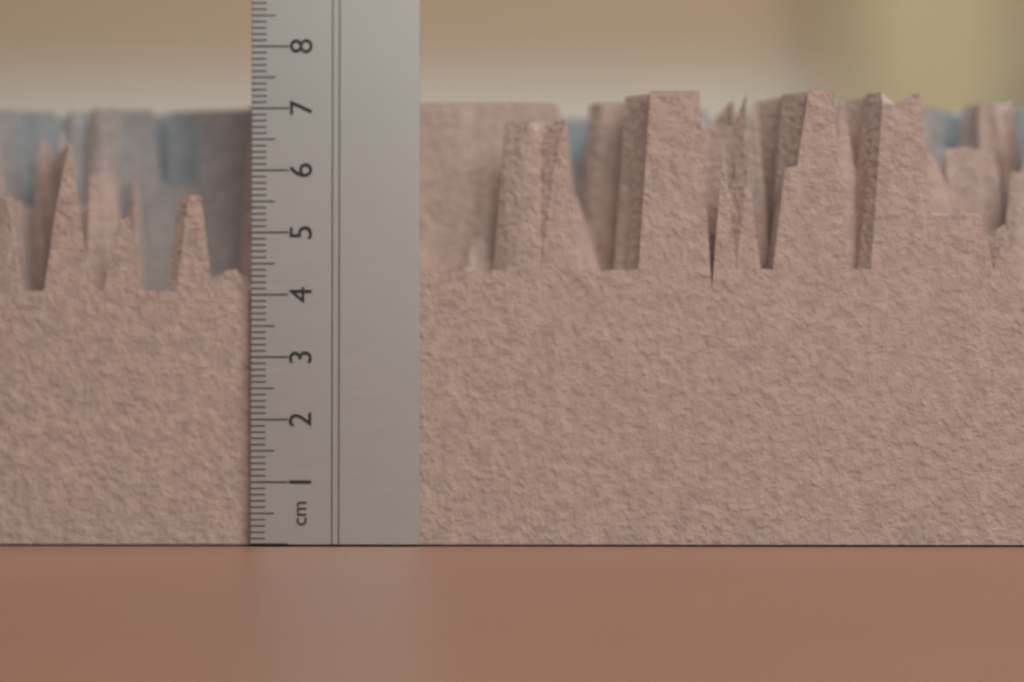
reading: 7.3 cm
